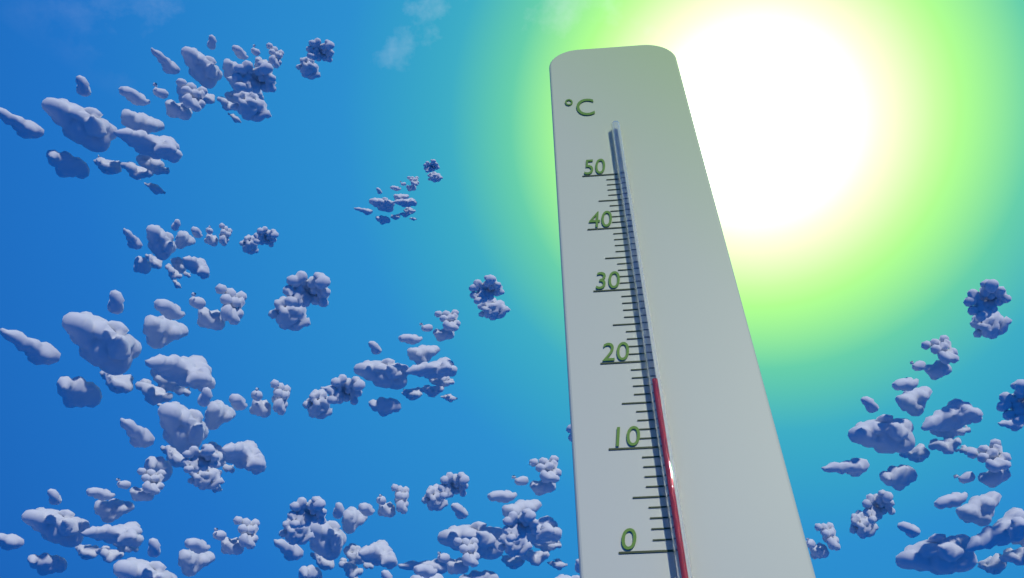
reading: 17 °C
